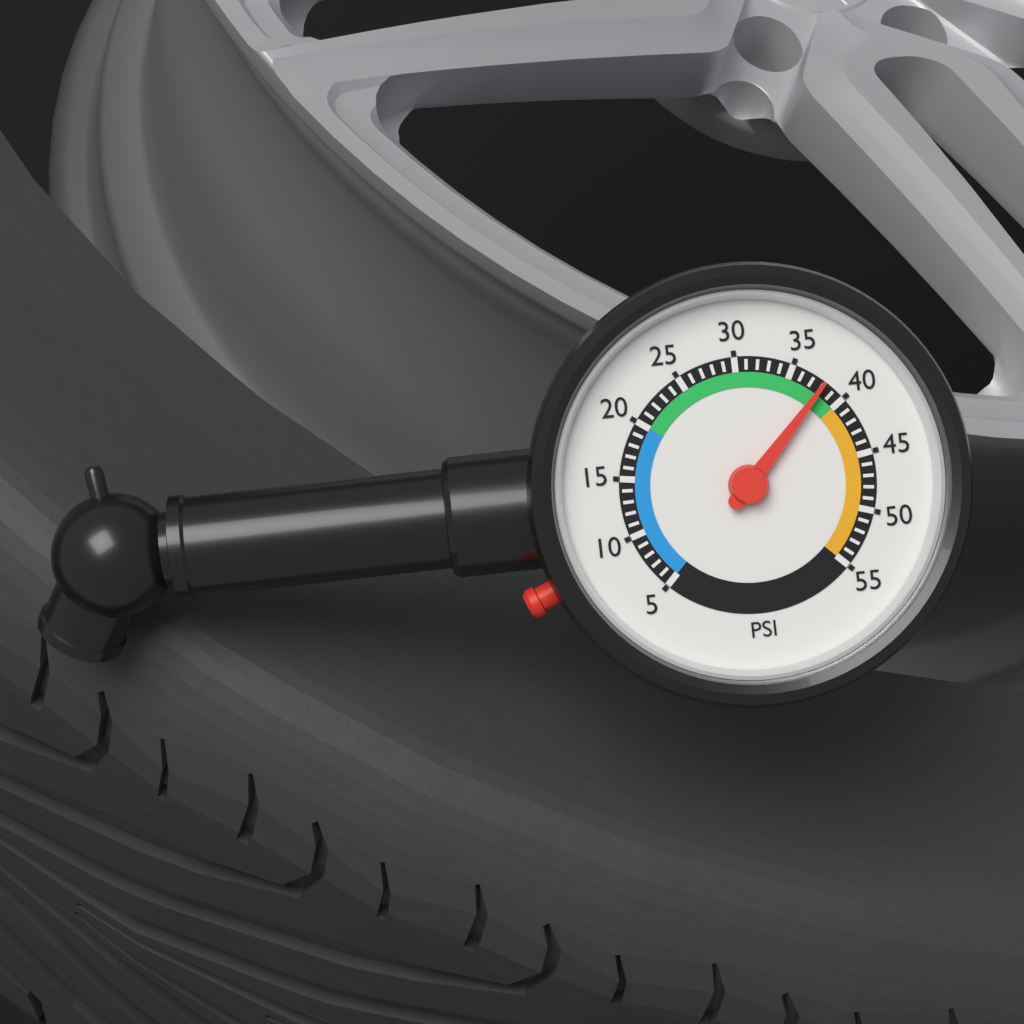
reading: 38 psi
